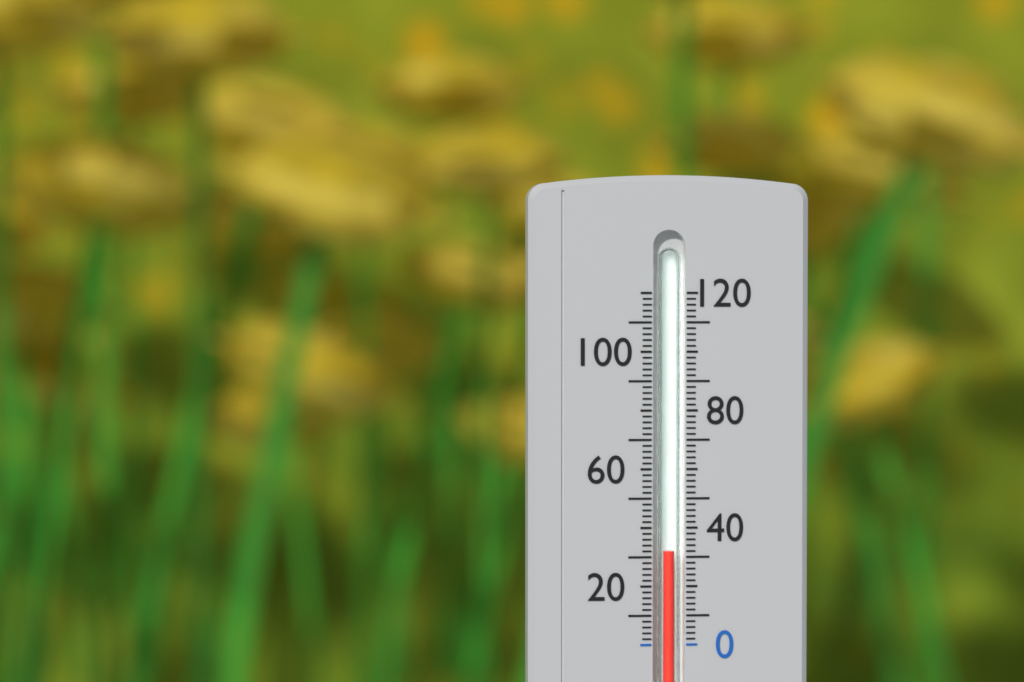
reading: 32 (no unit)
